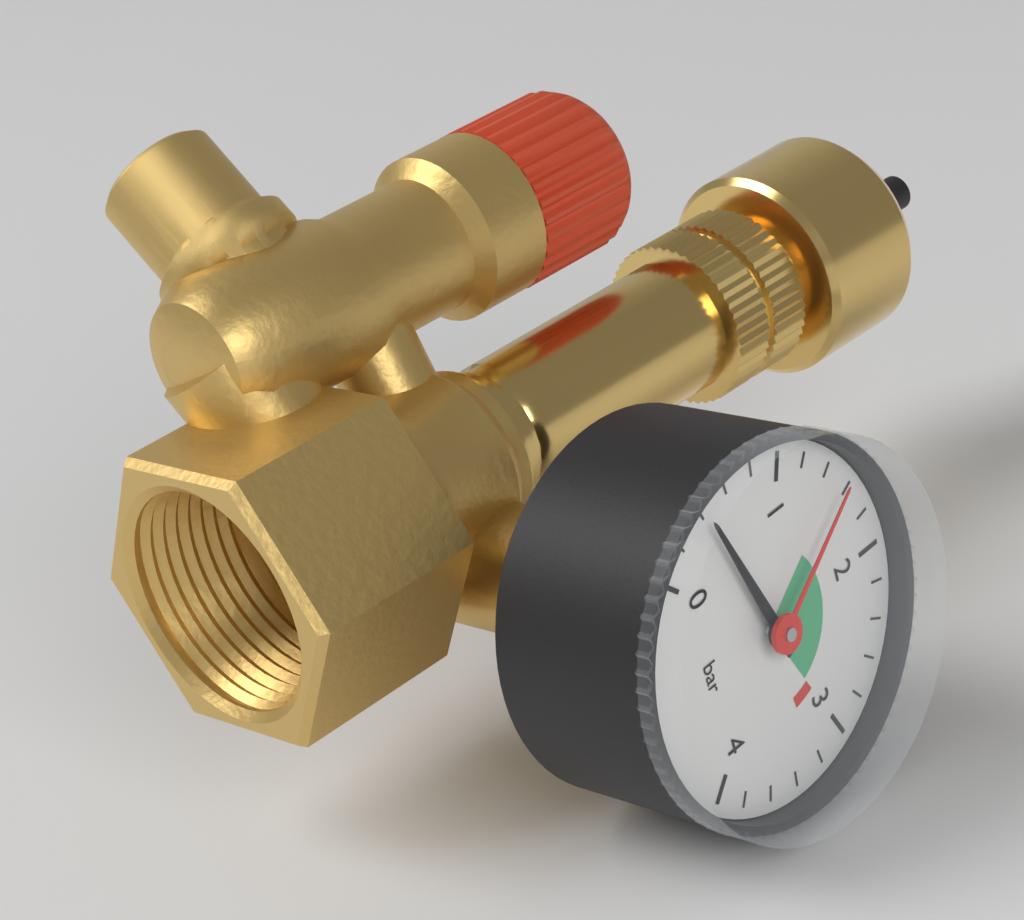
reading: 0.4 bar
